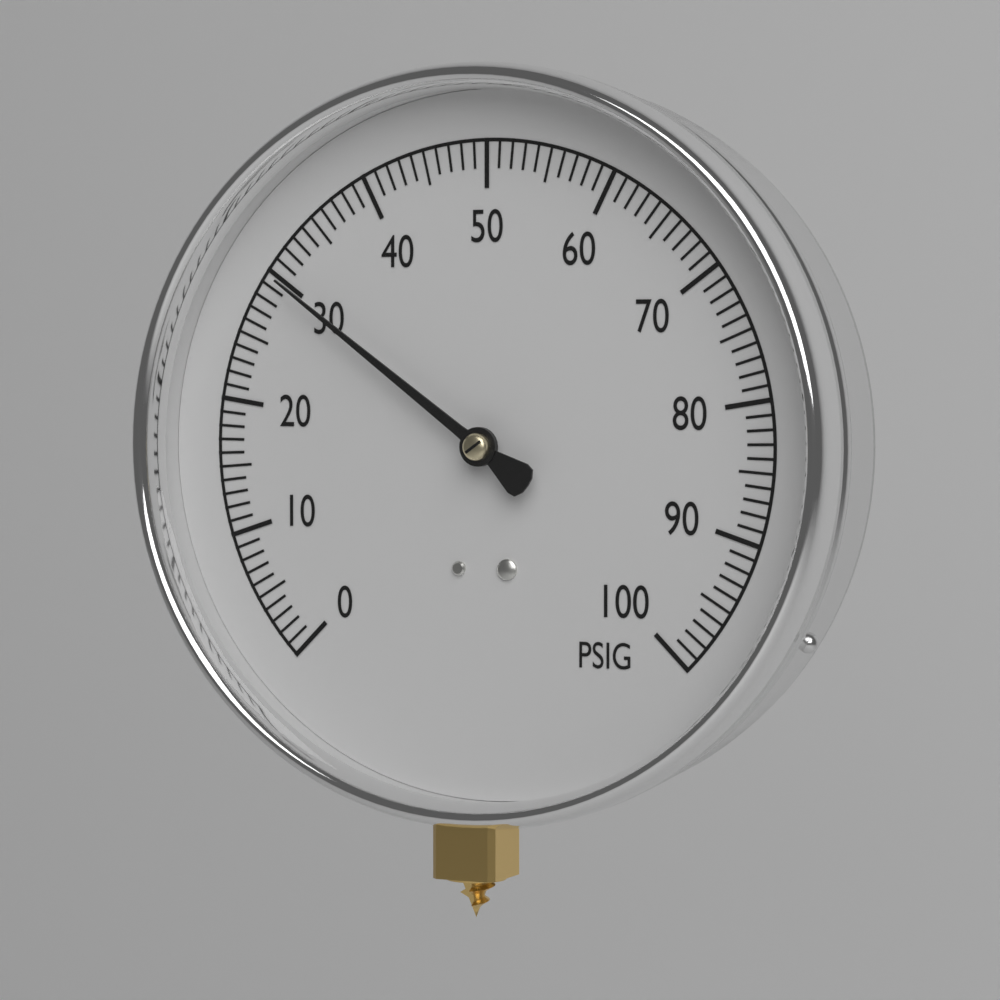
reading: 30 PSIG
